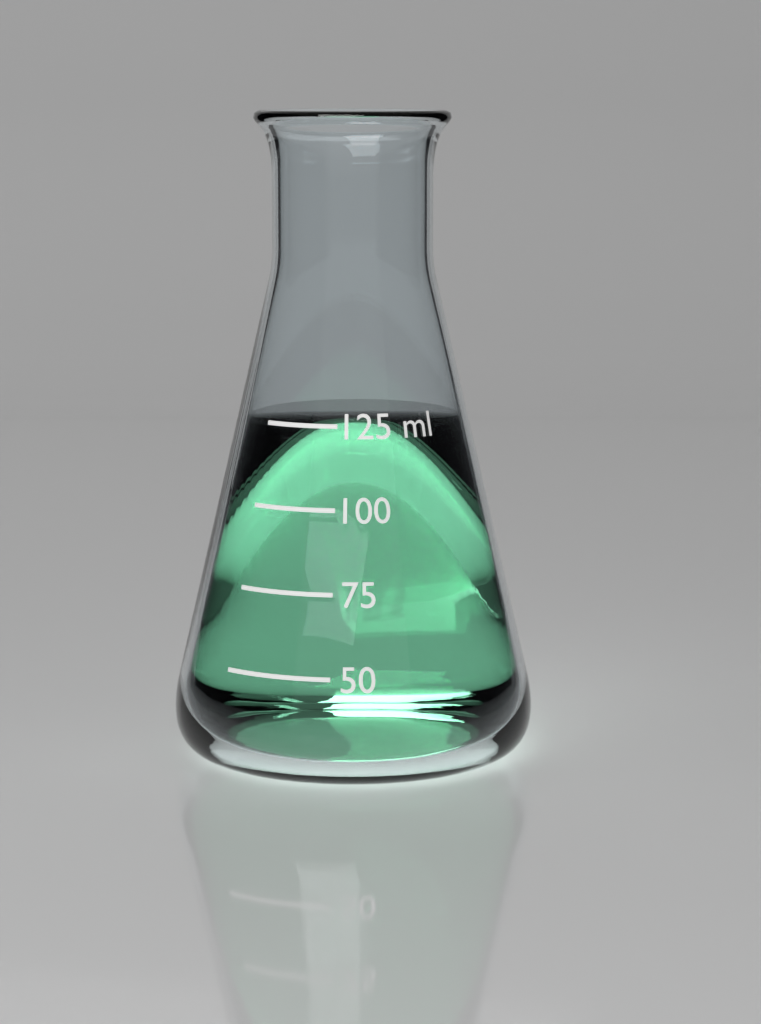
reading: 125 ml
